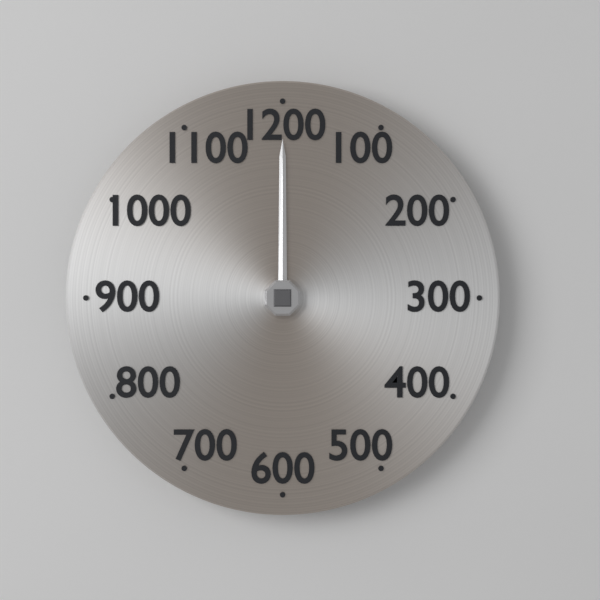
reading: 1200 (no unit)
